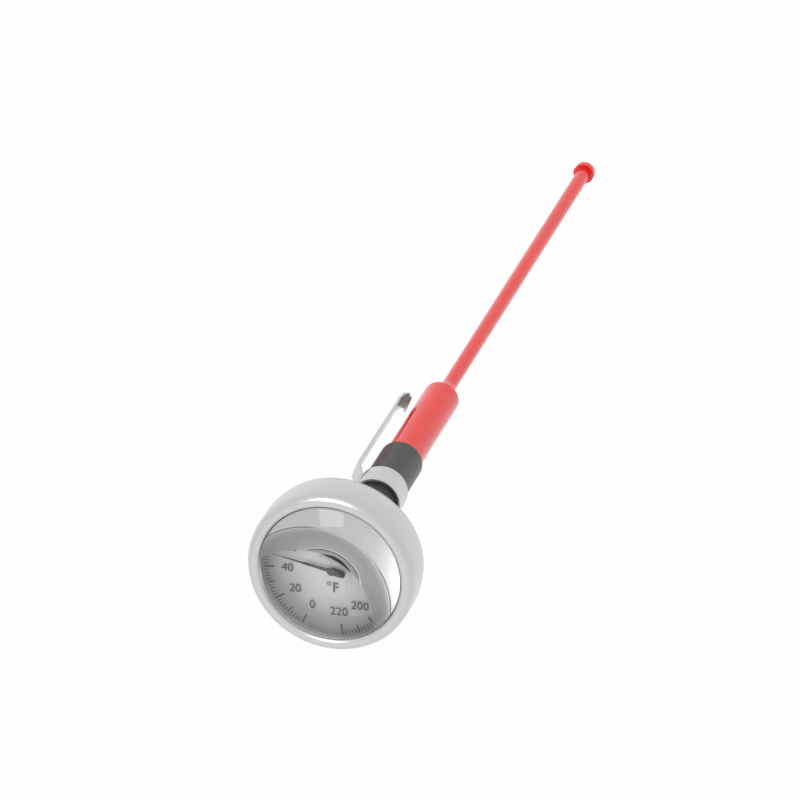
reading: 50 °F
